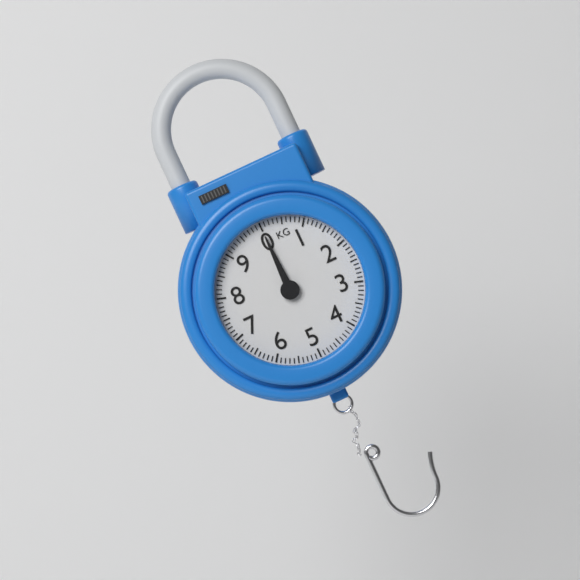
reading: 0.0 kg
